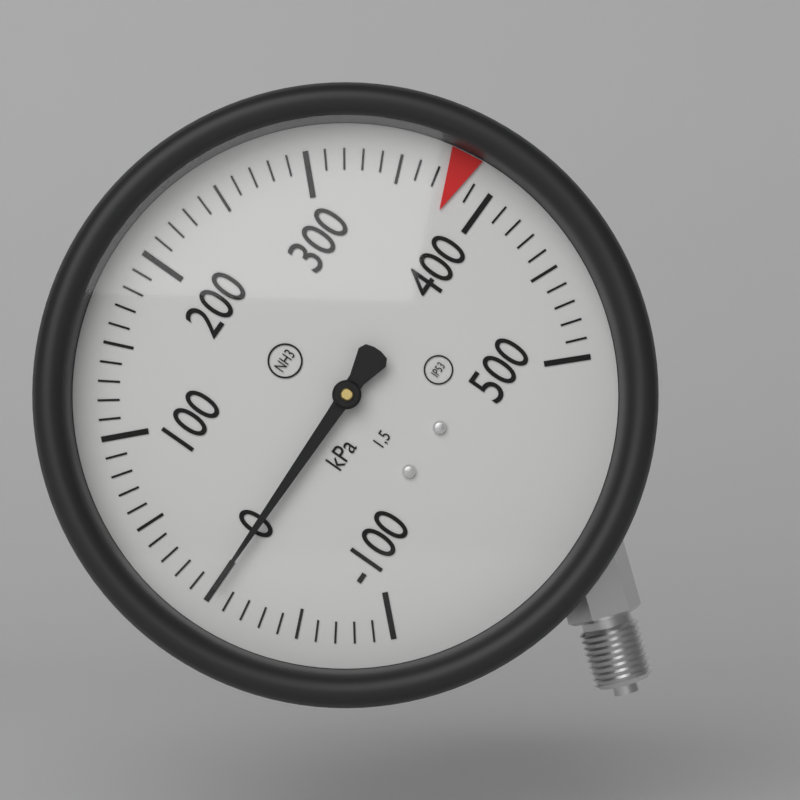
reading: 0 kPa
